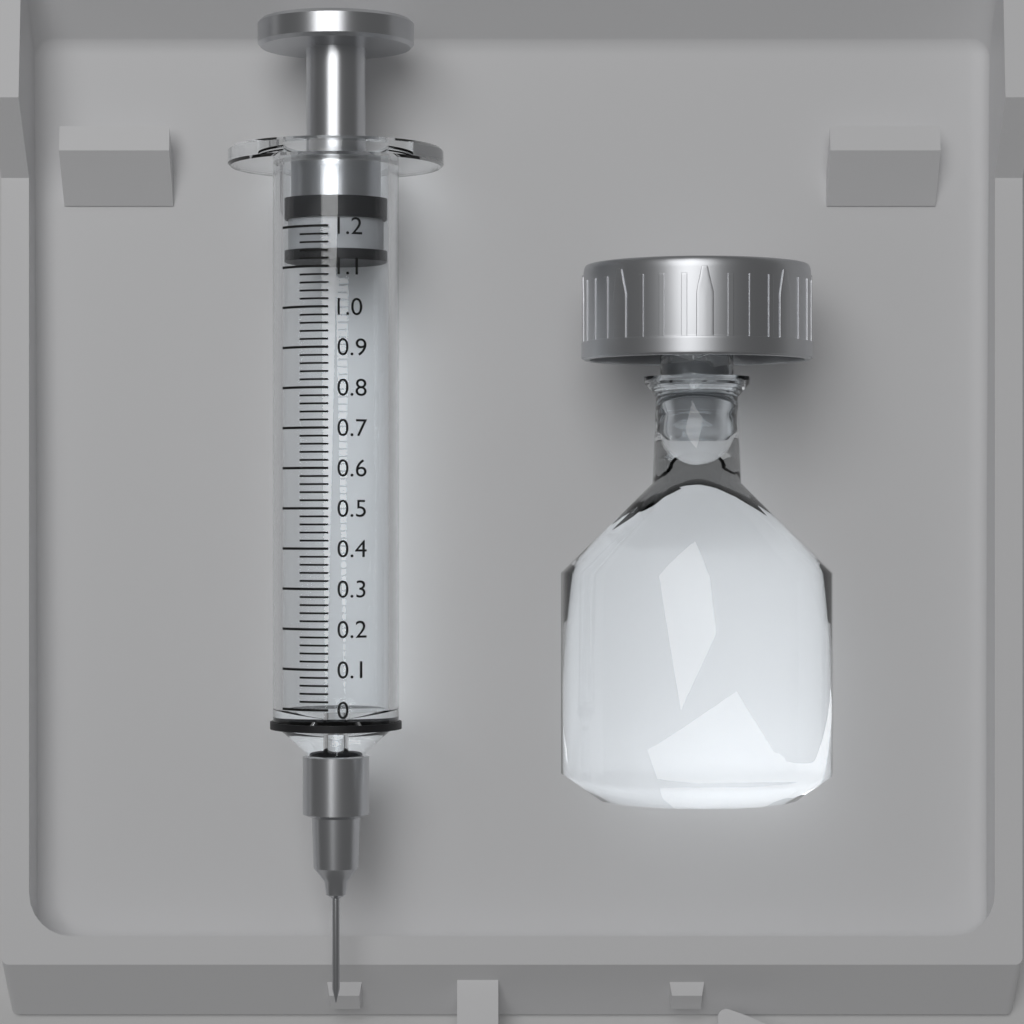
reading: 1.12 (no unit)
